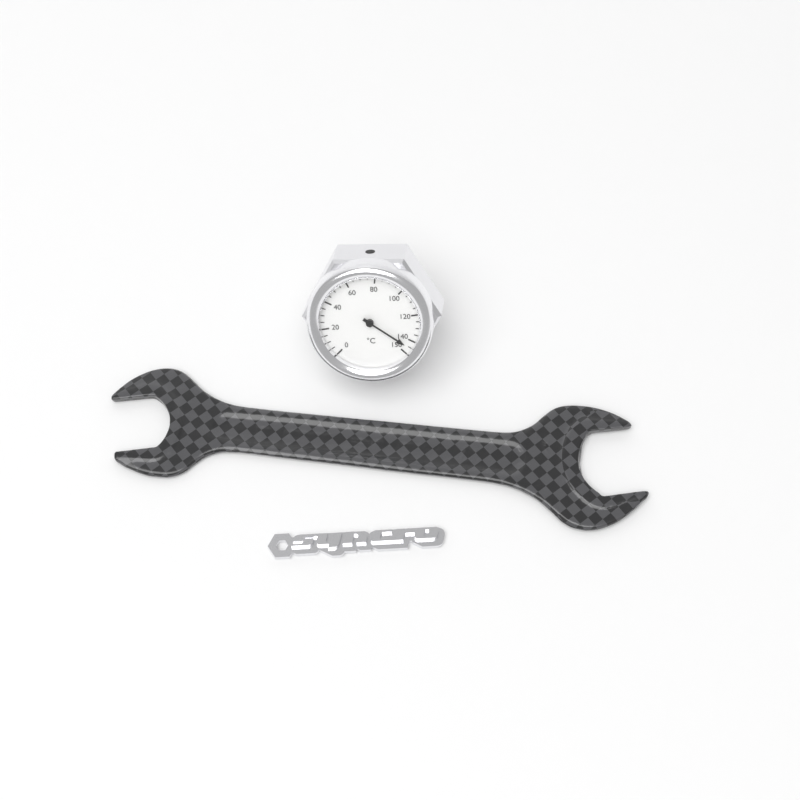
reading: 145 °C
